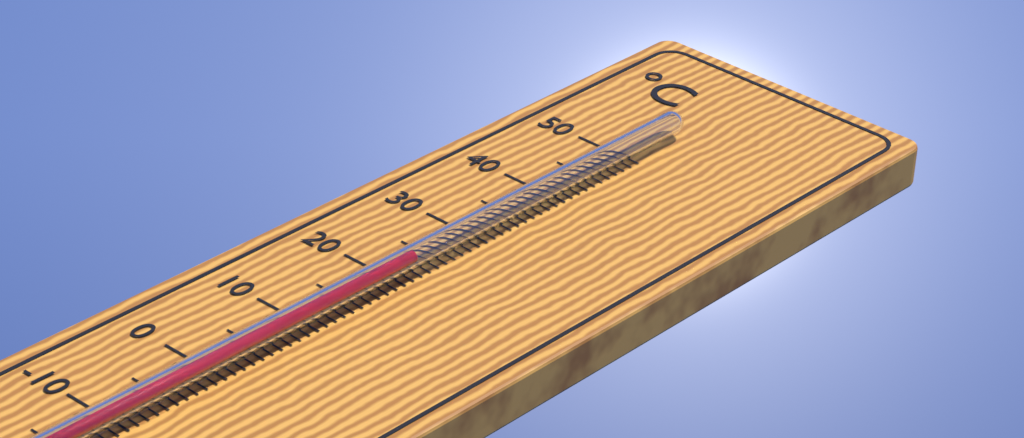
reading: 22 °C
